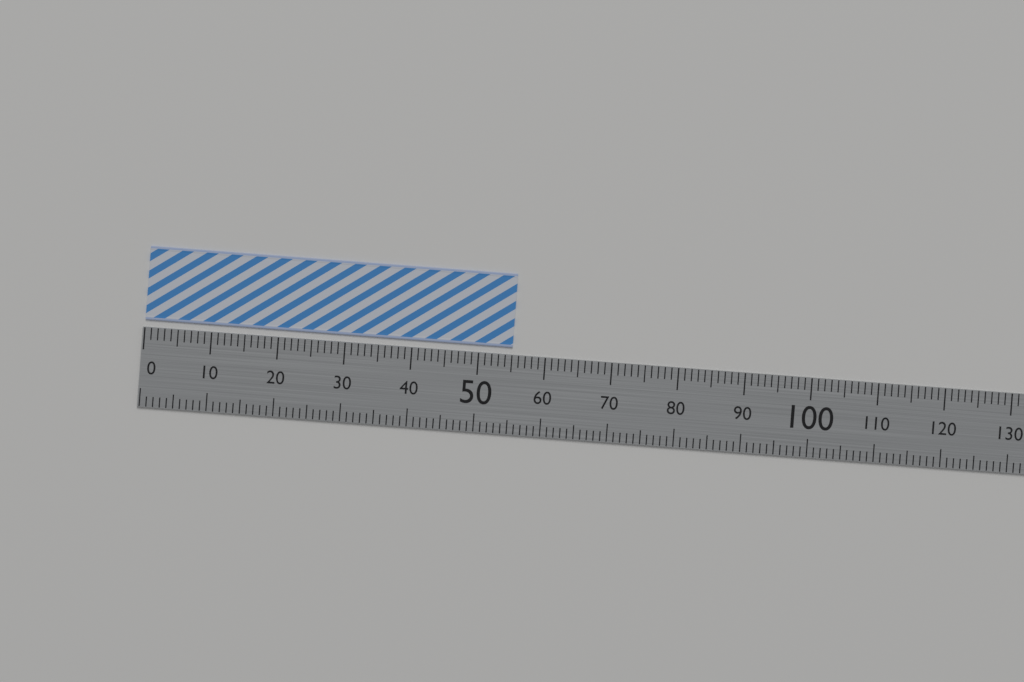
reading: 55 (no unit)
